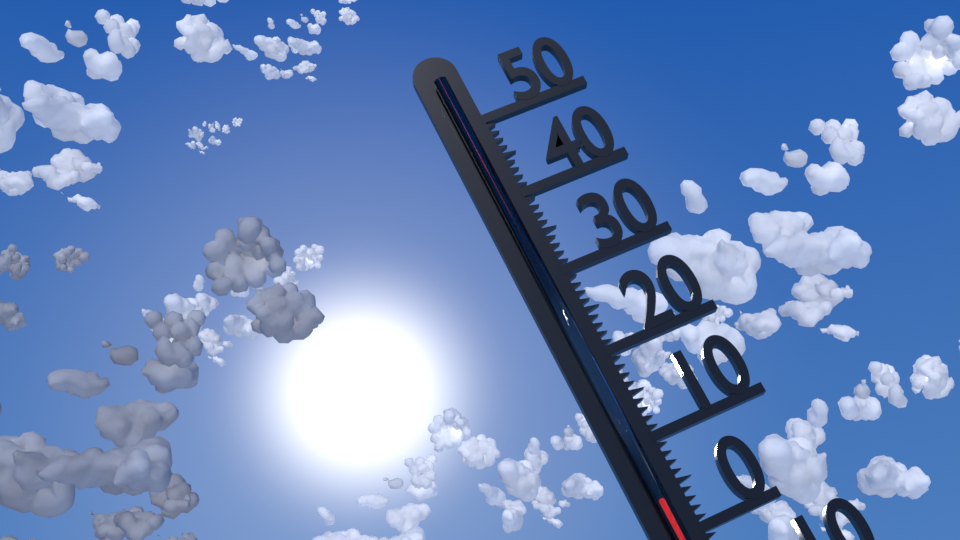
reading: 4 °C
